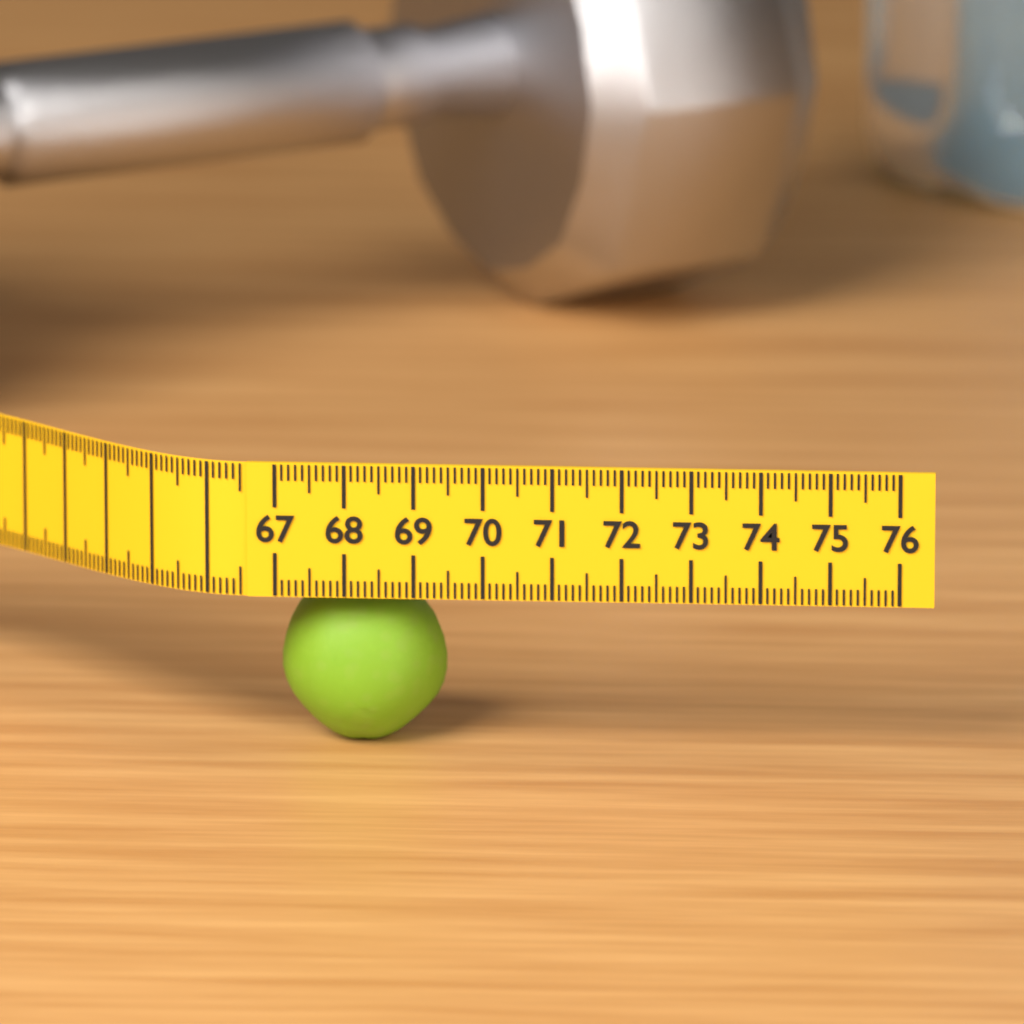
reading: 69.4 (no unit)
